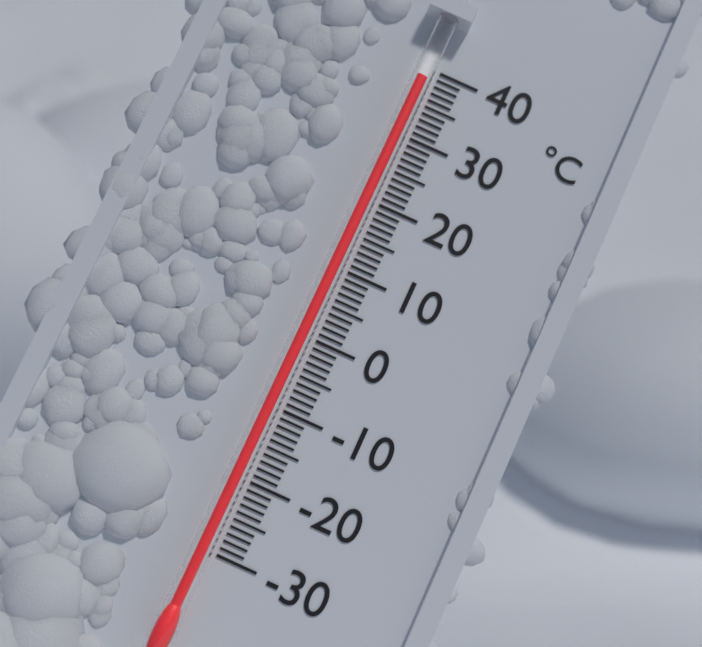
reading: 38 °C
